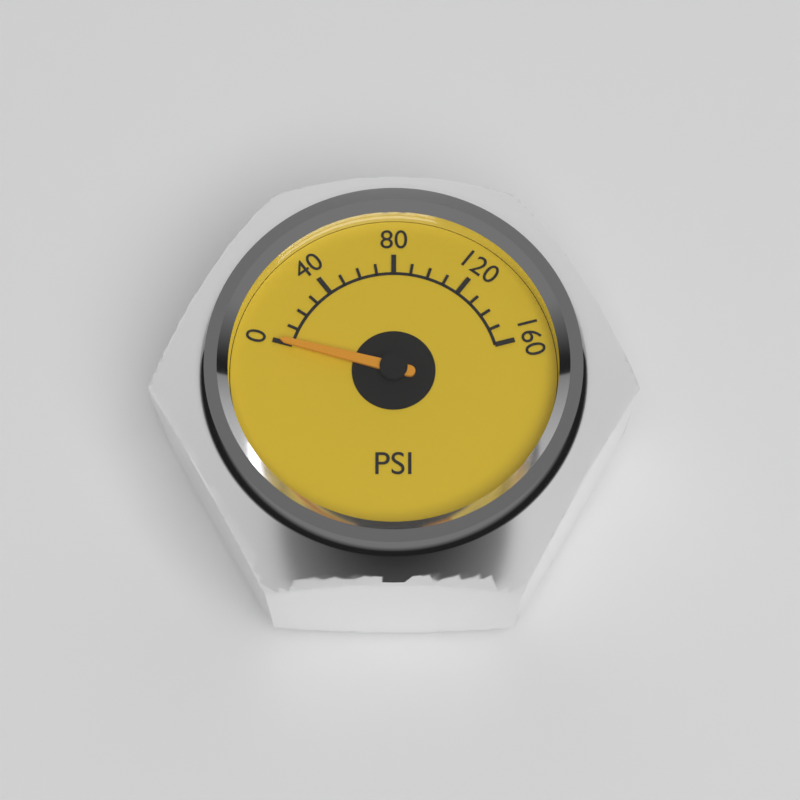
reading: 0 psi
